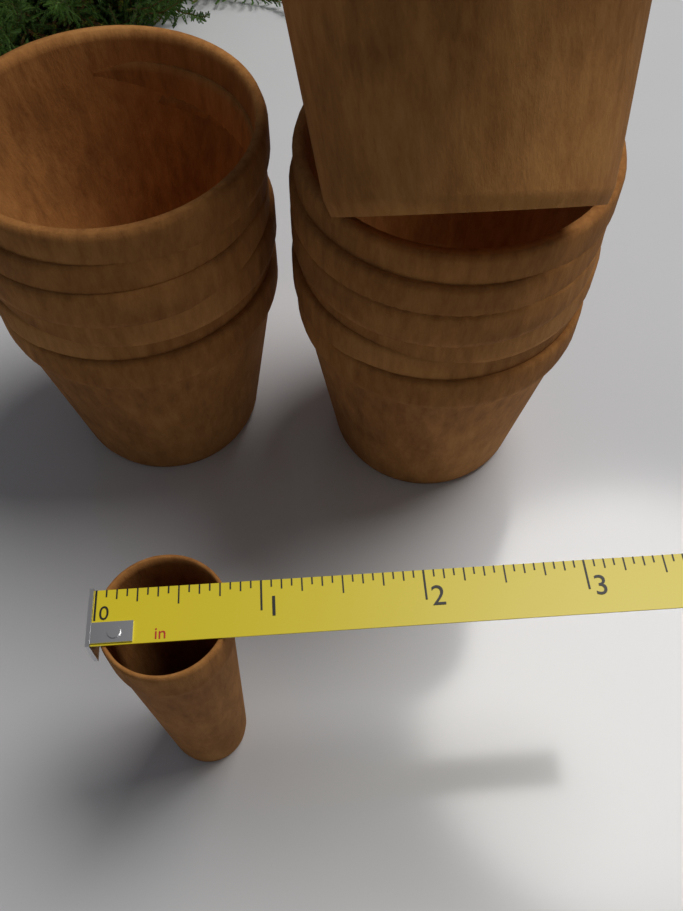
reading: 0.8125 in
